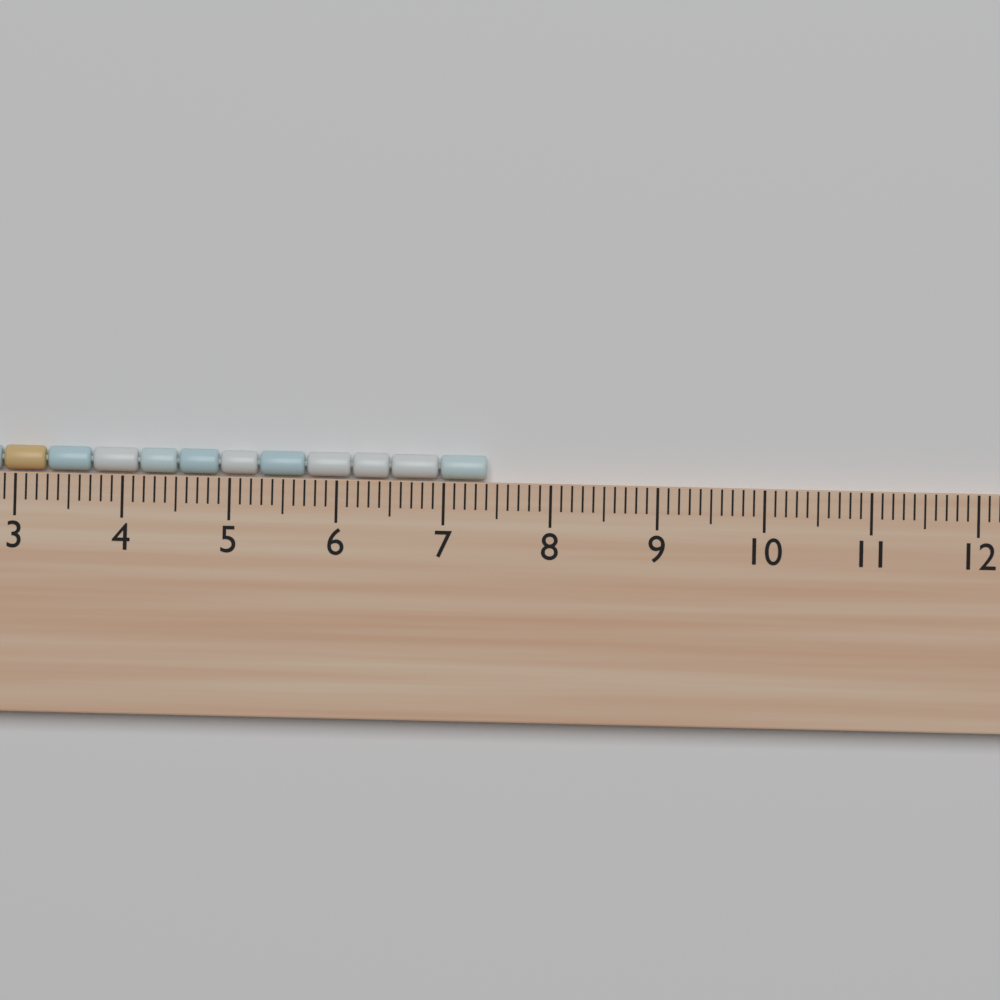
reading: 7.4 cm
